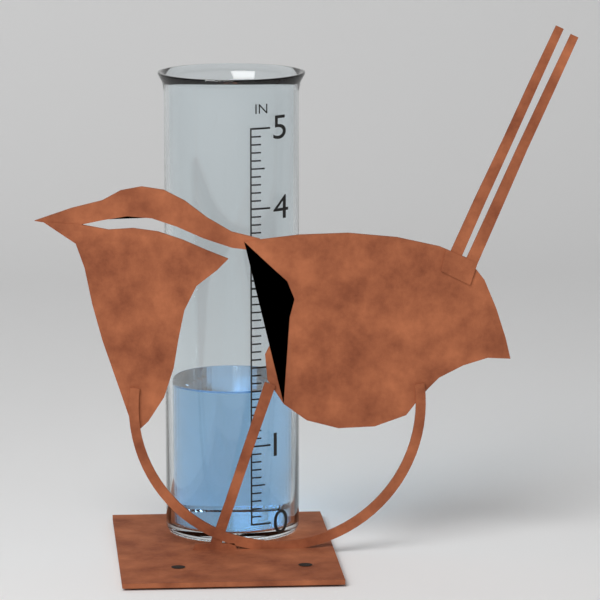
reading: 1.7 in
